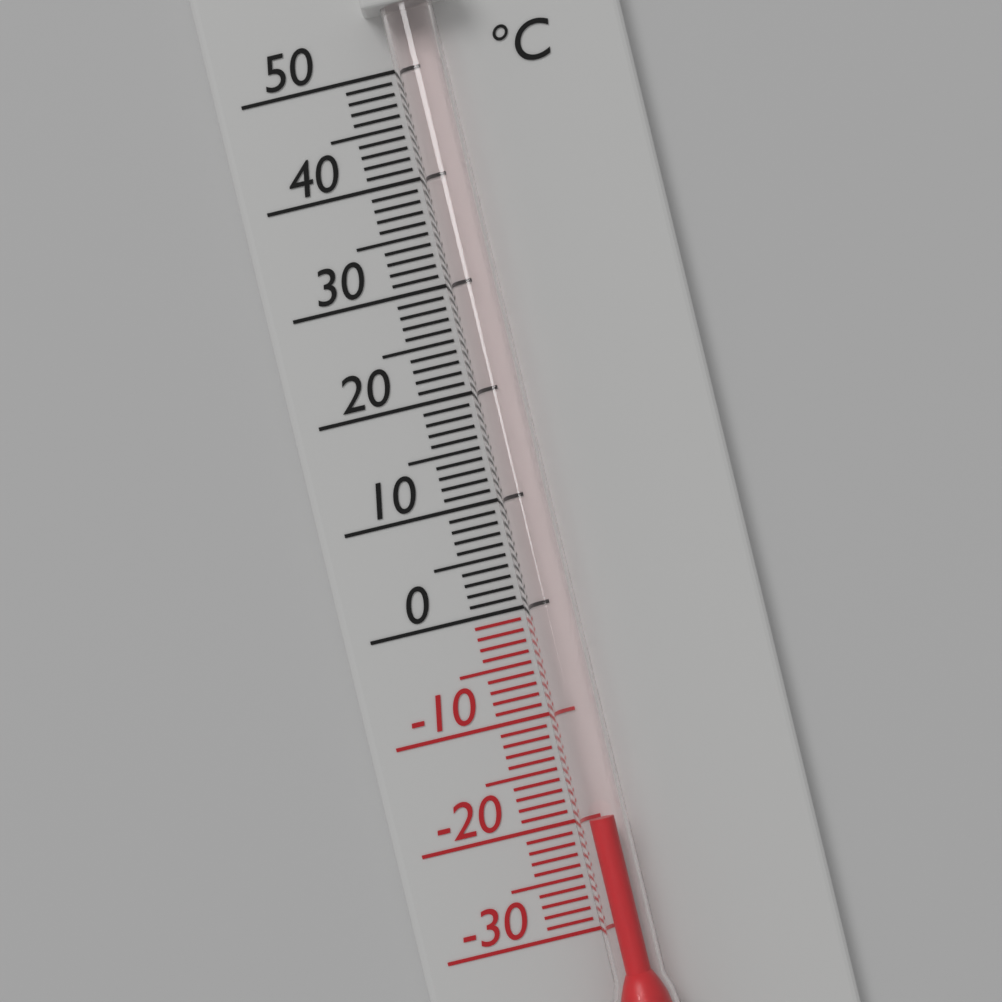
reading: -20 °C
